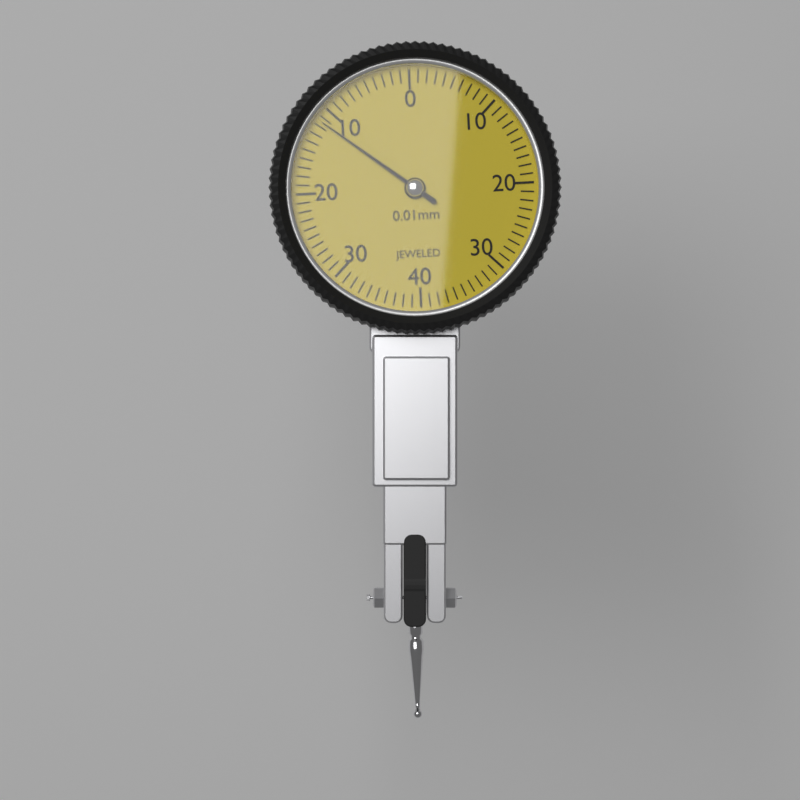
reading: 0.115 mm
